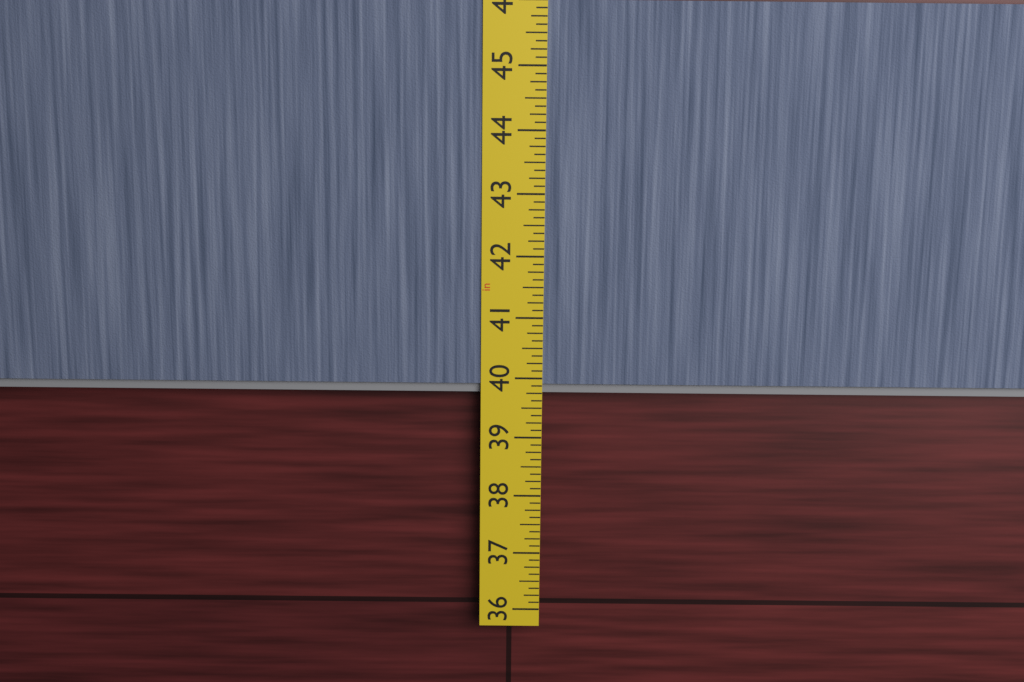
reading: 39.750 in
